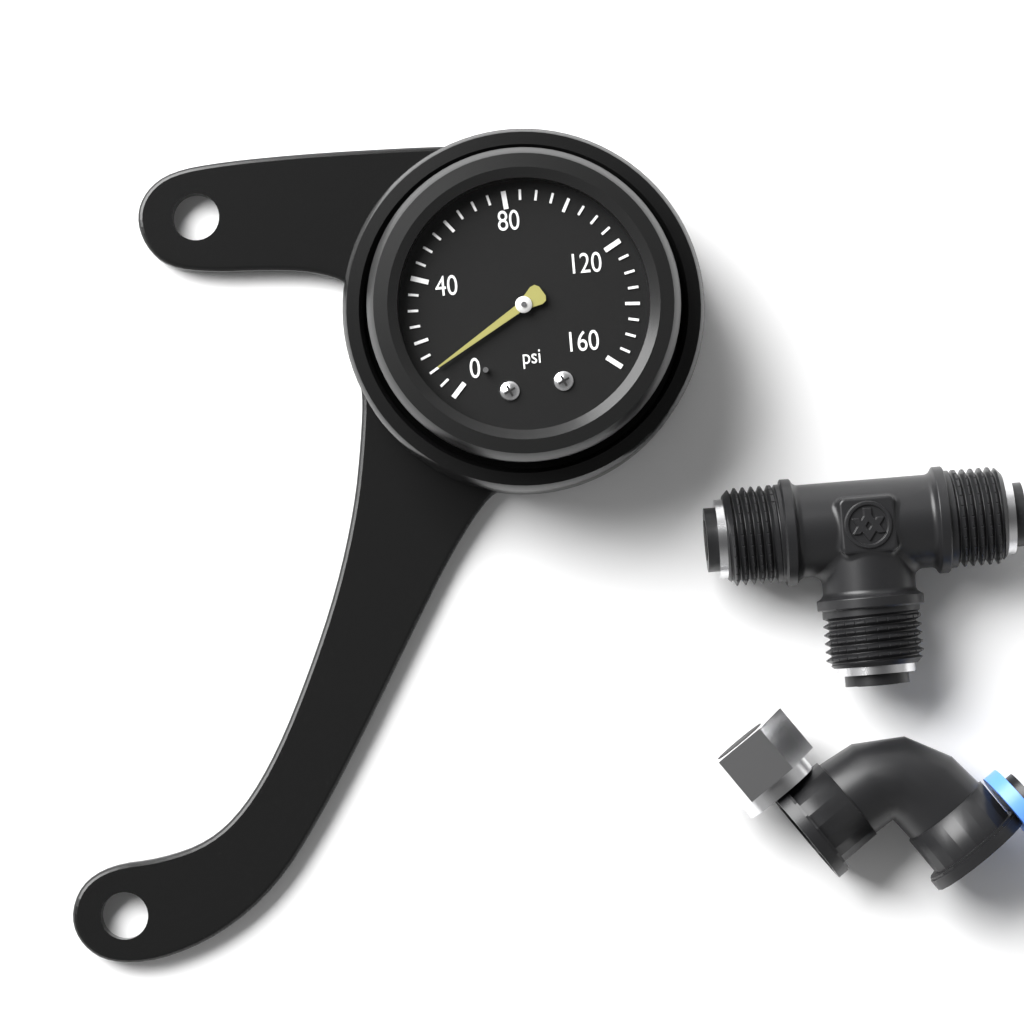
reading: 10 psi
